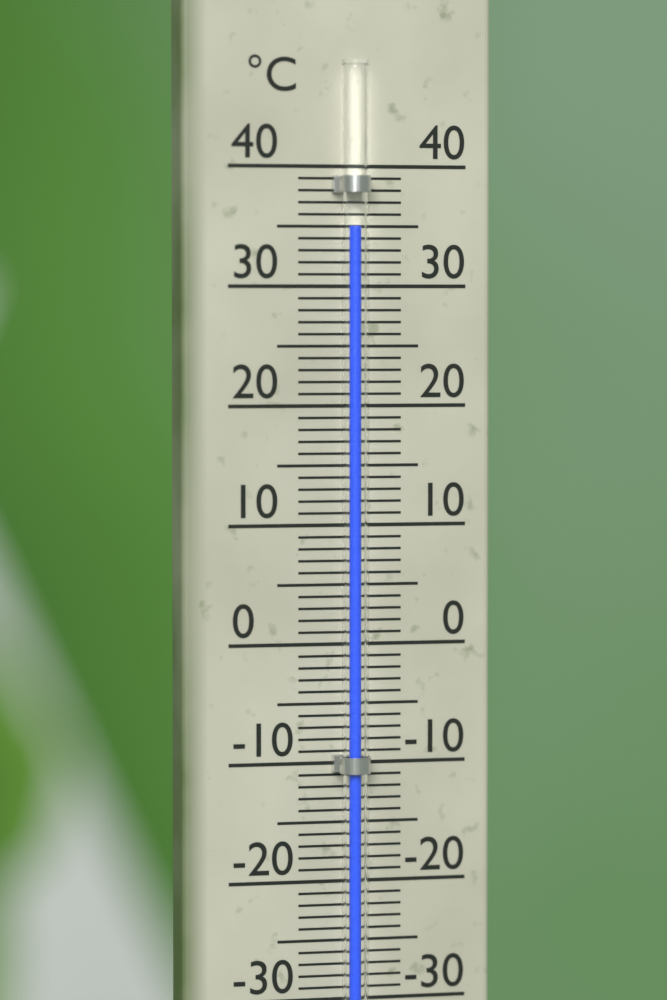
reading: 35 °C
